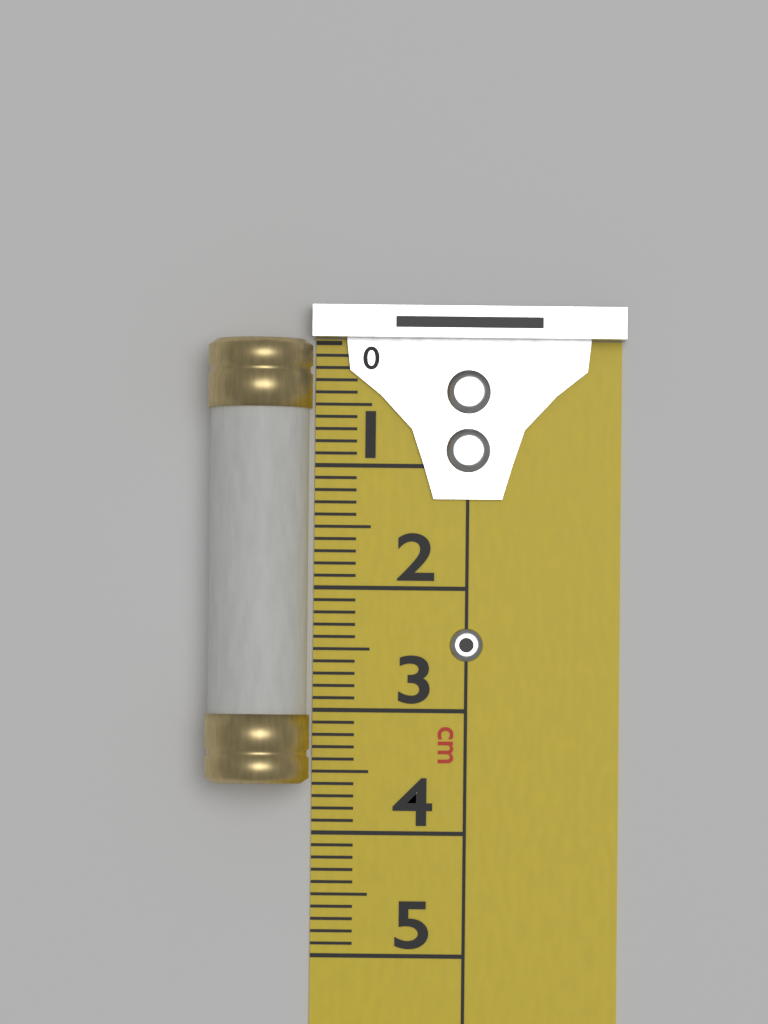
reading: 3.6 cm
